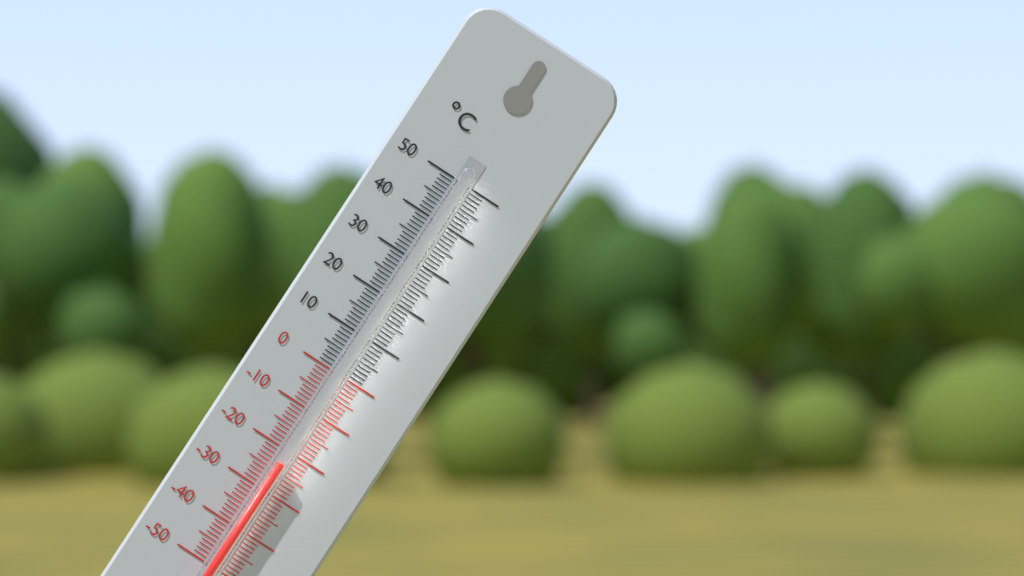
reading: -23 °C
